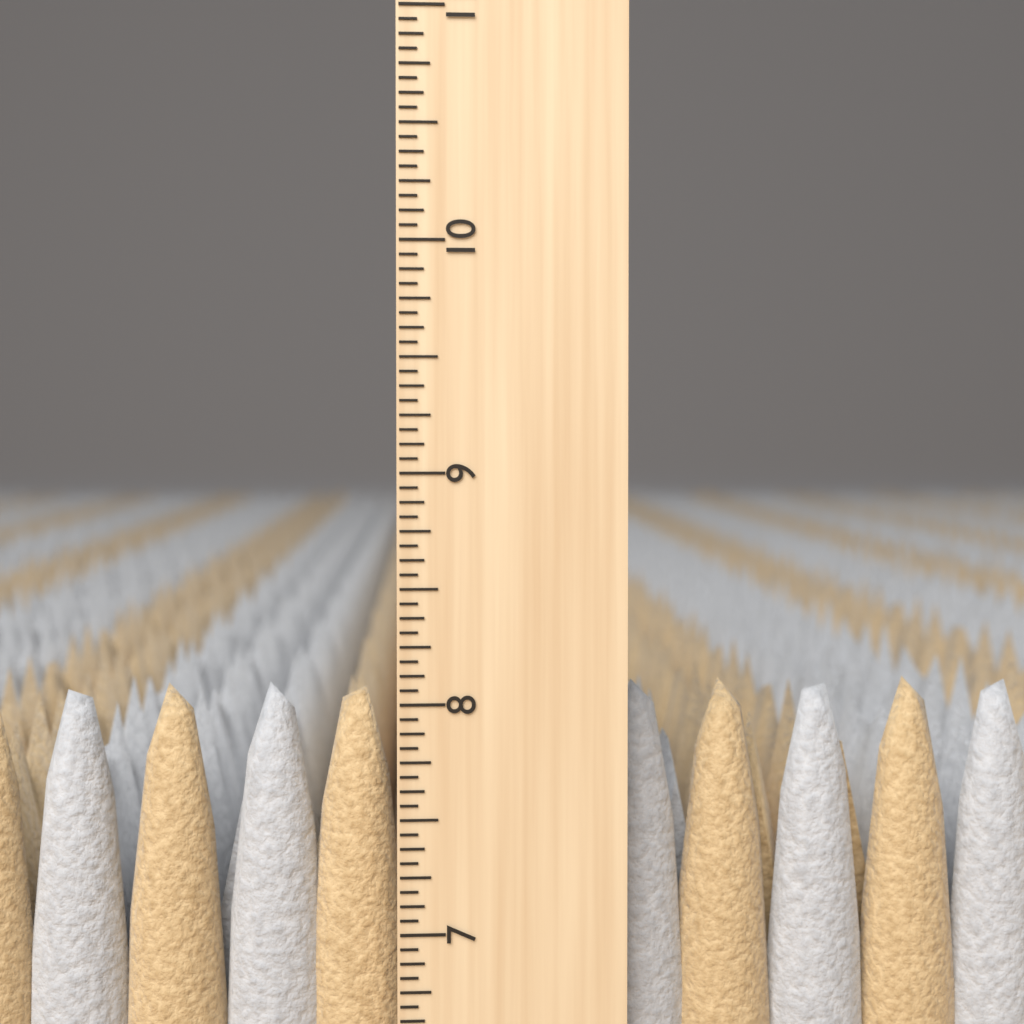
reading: 8.0625 inch
